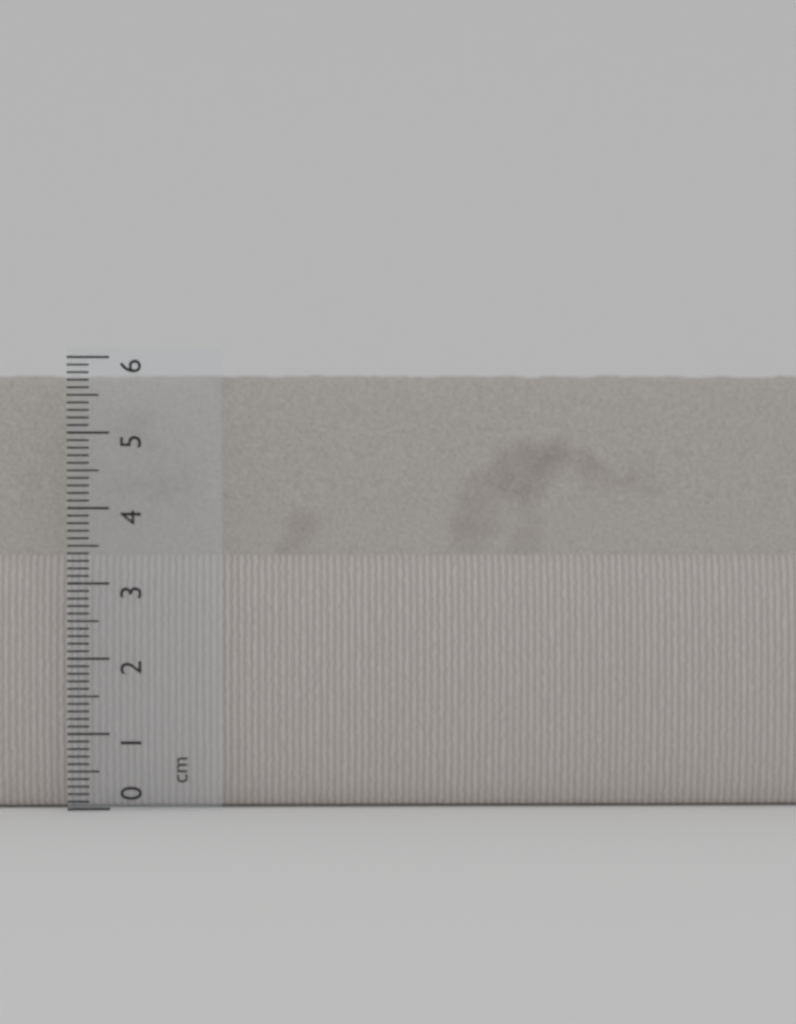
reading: 5.8 cm
